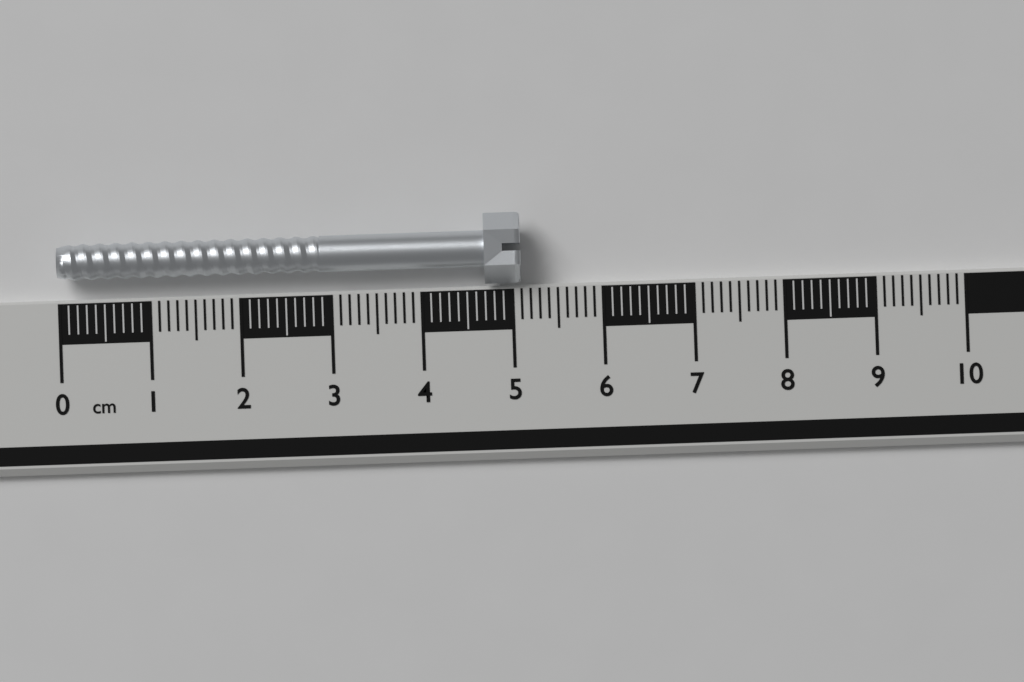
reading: 5.1 cm
